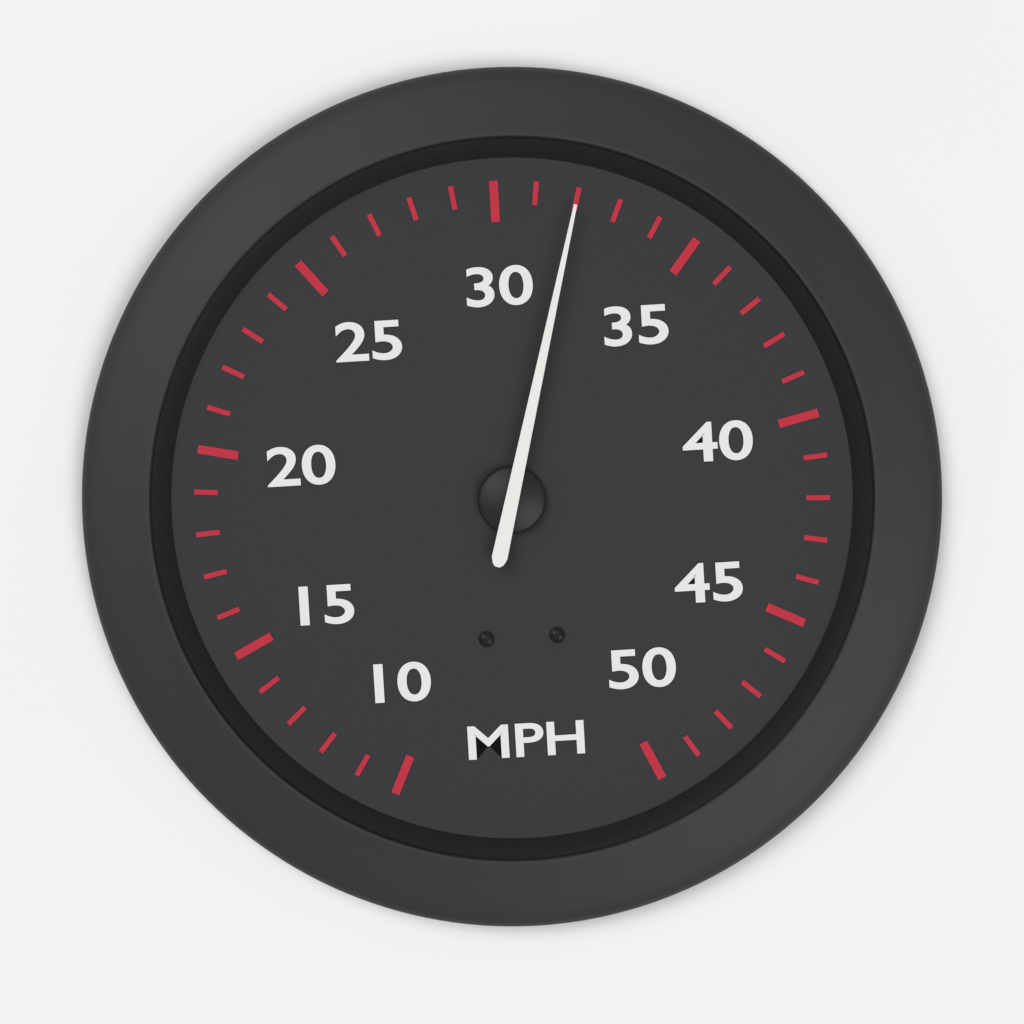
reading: 32 MPH
